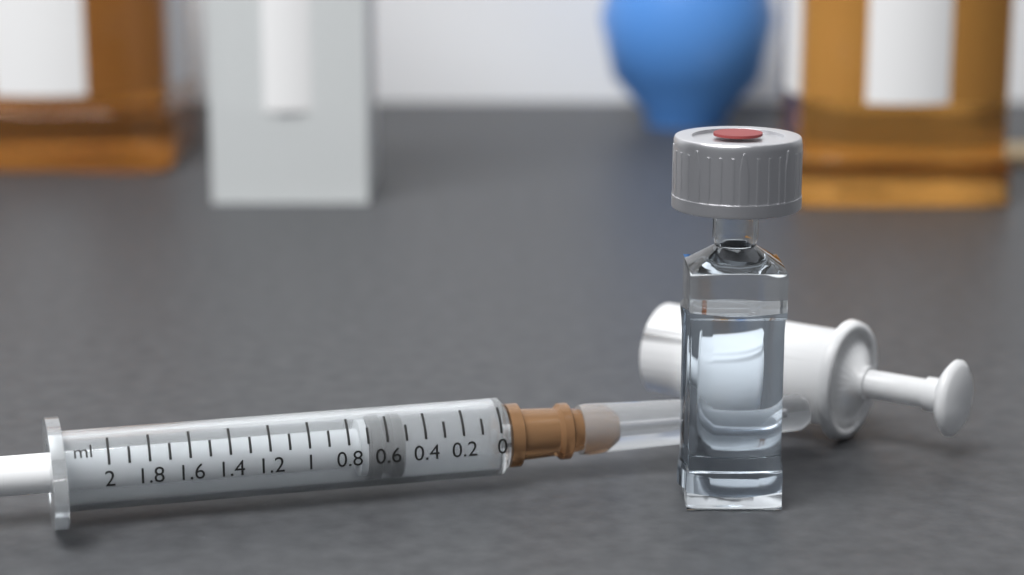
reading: 0.5 ml
